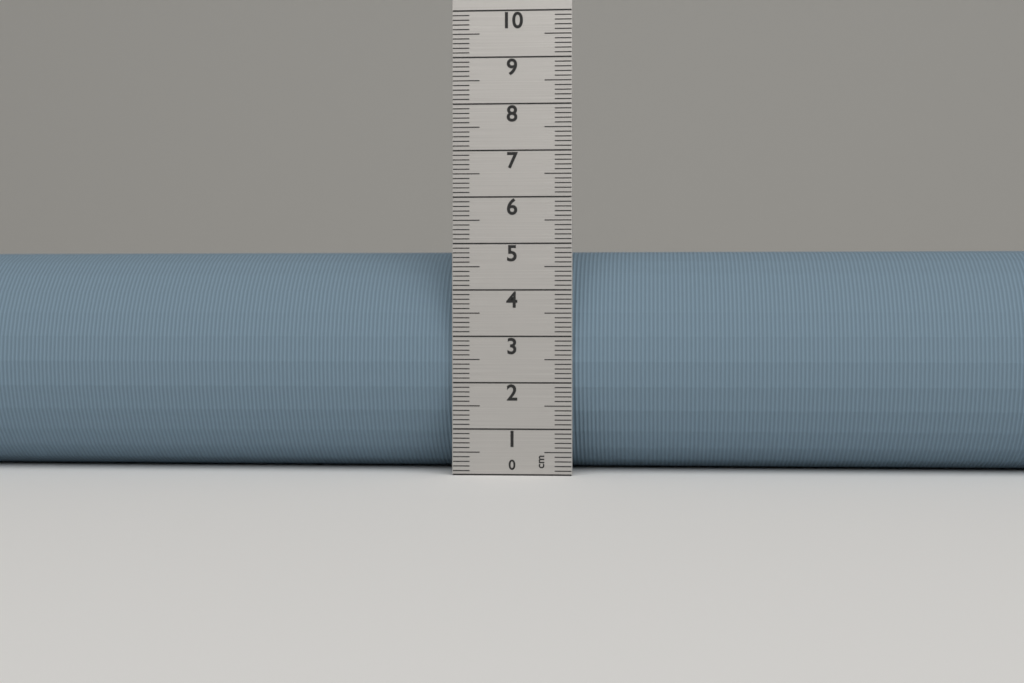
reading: 4.9 cm
